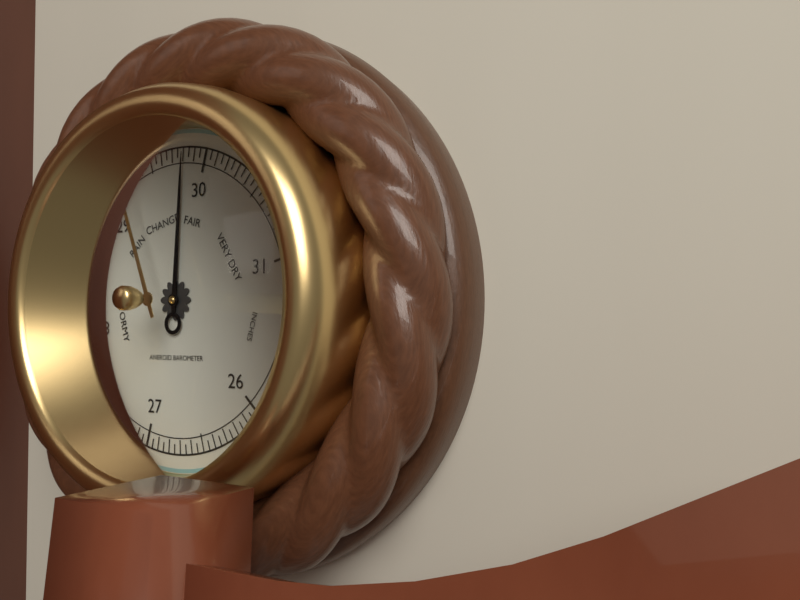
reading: 29.80 inHg
